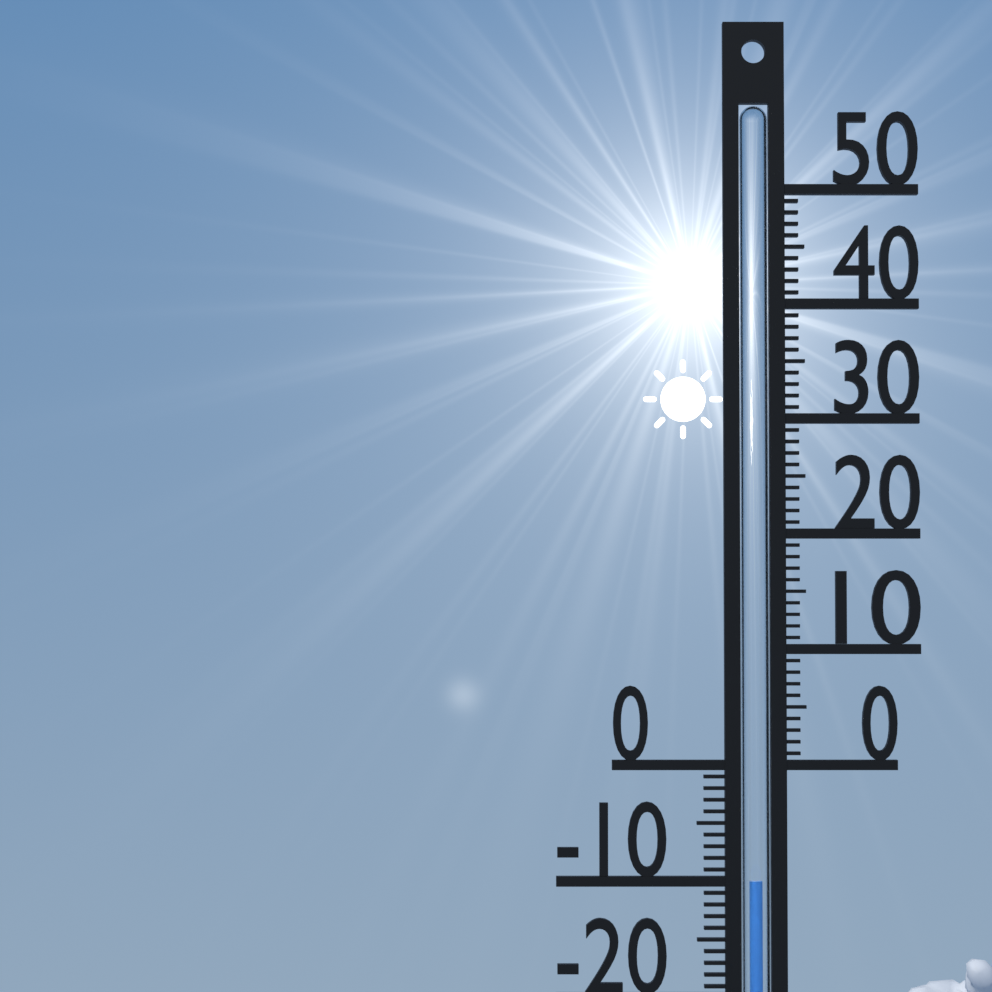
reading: -10 °C
